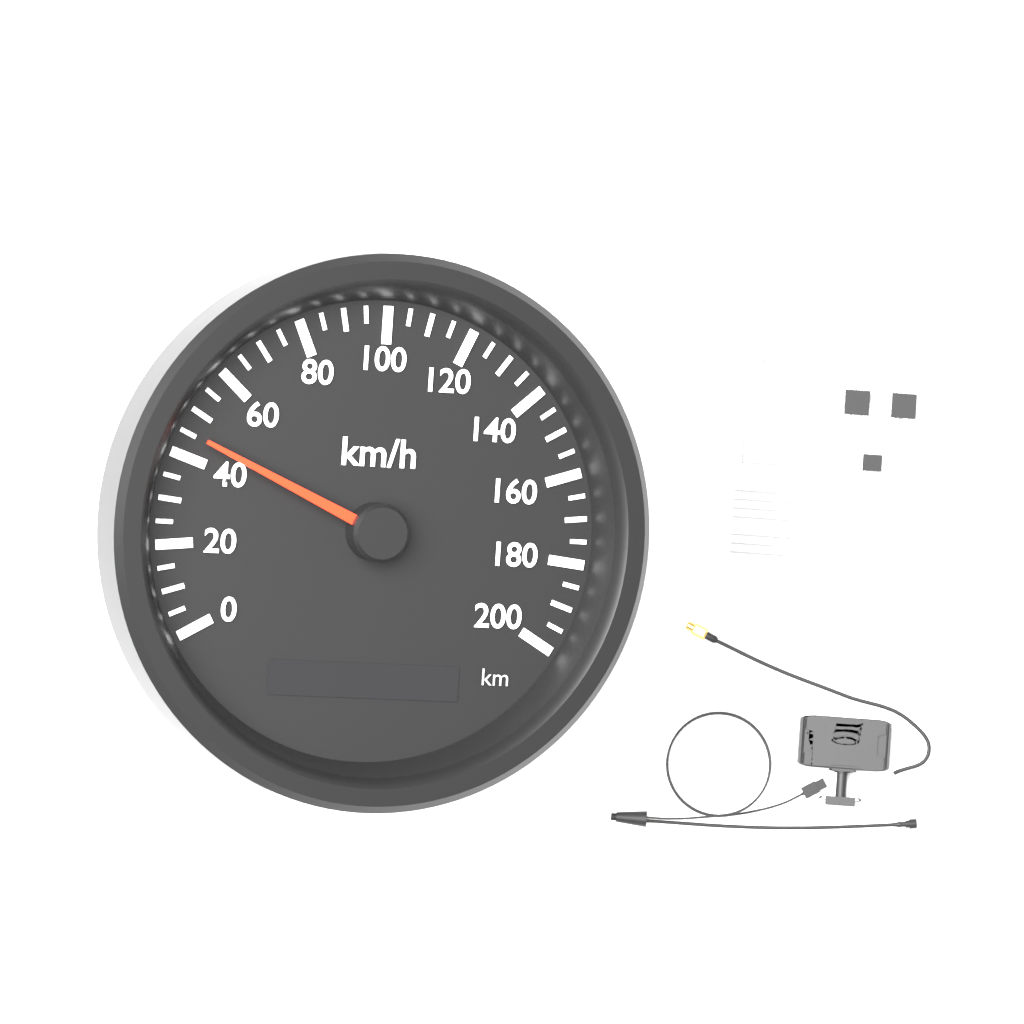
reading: 45 km/h
